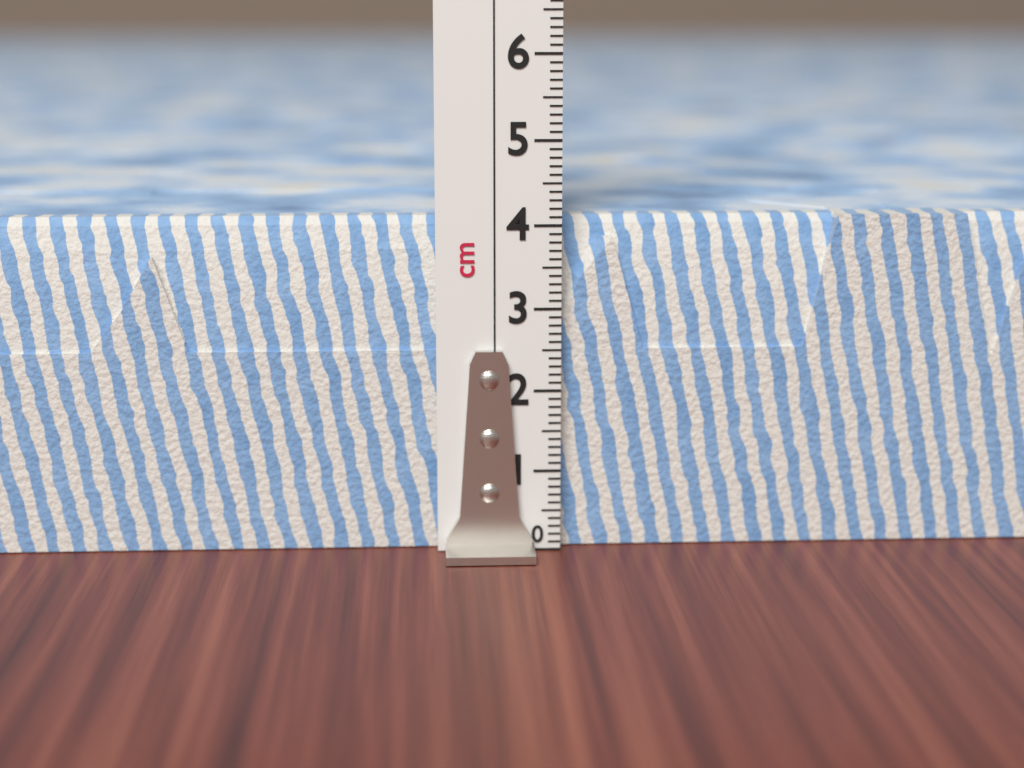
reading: 4.1 cm
